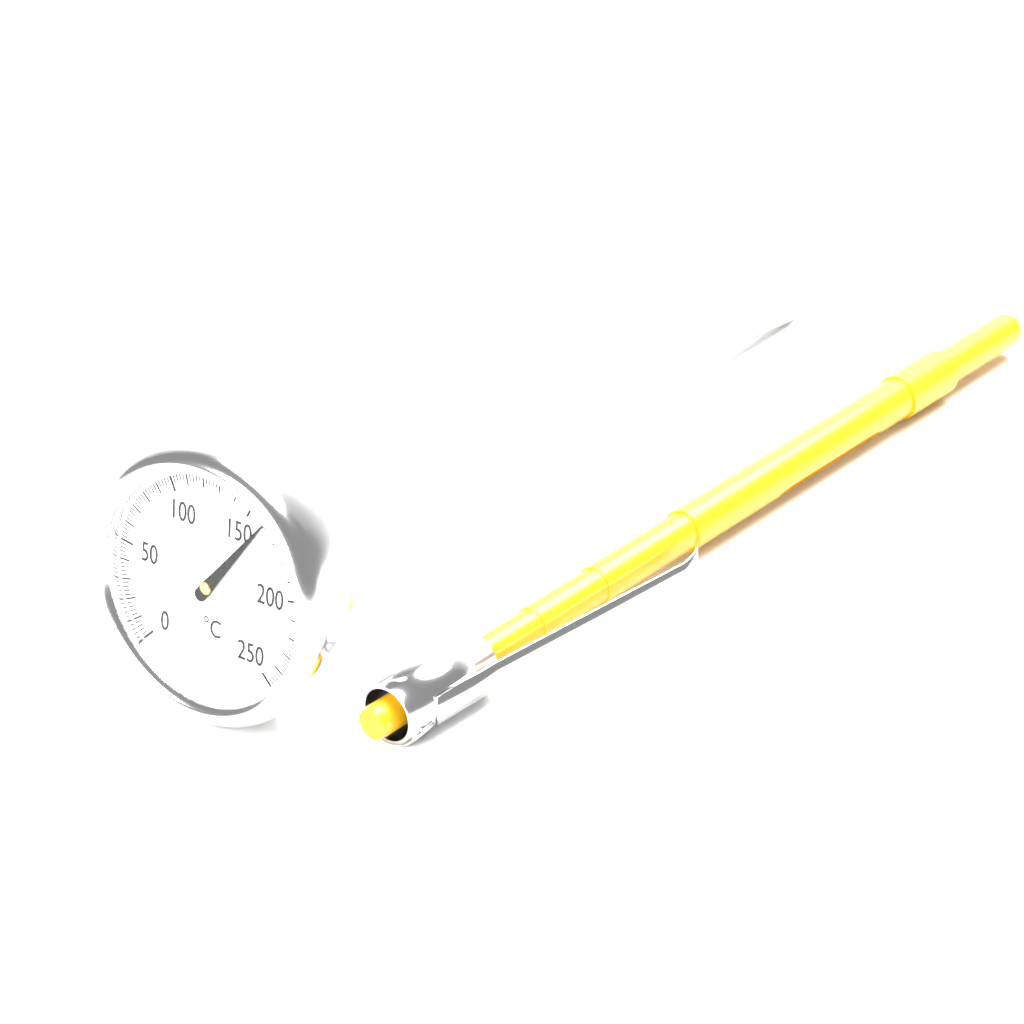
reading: 160 °C
